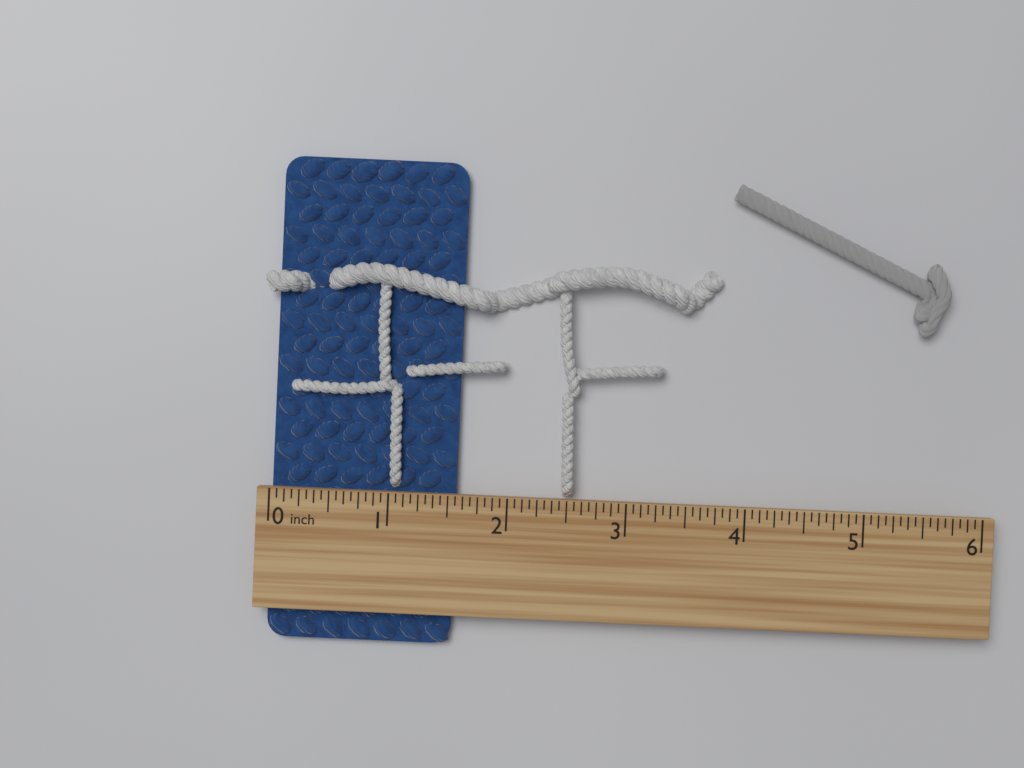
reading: 1.5625 inch
